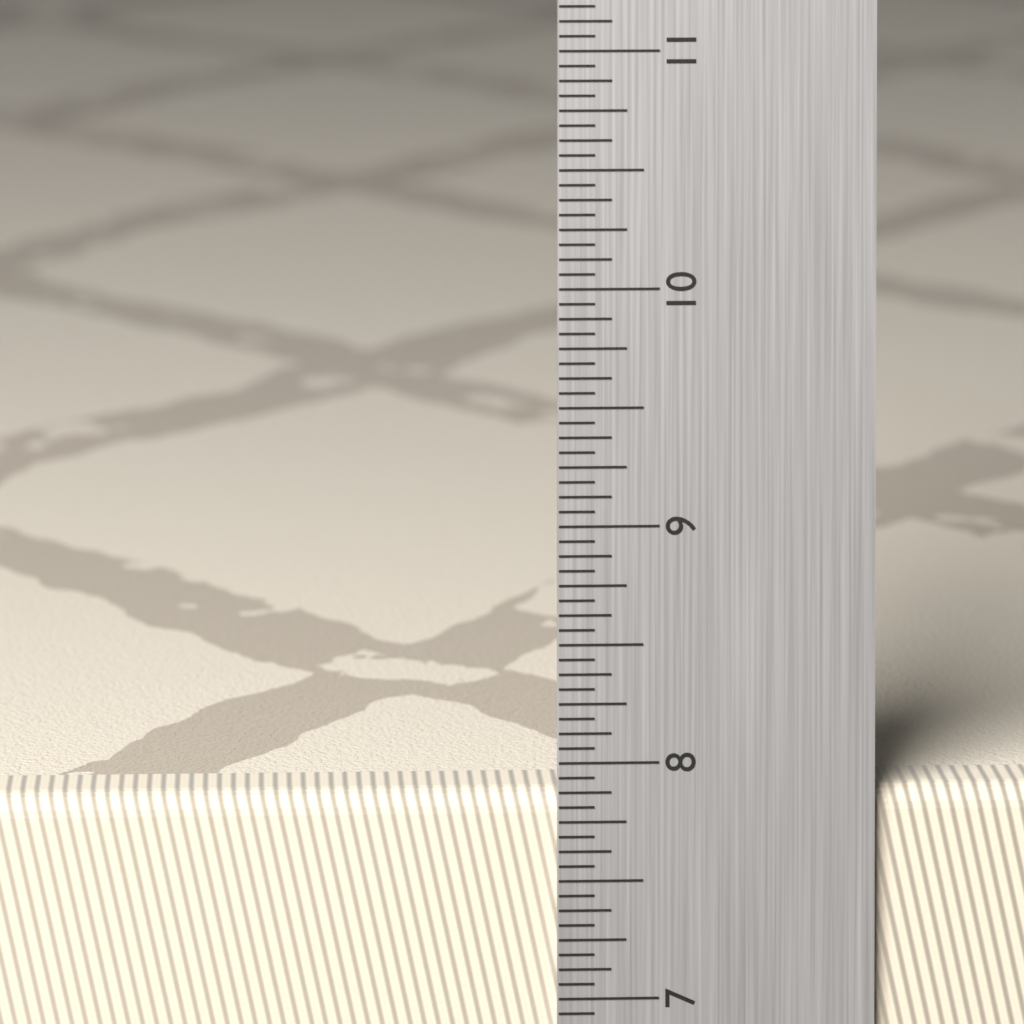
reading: 7.8750 in
